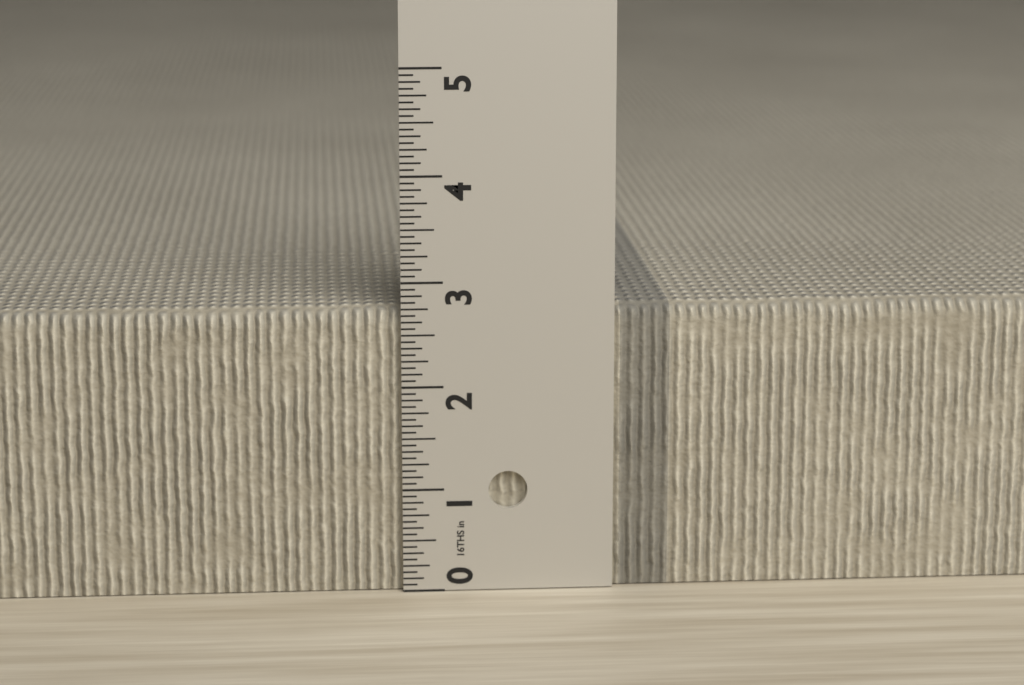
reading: 2.7500 in
